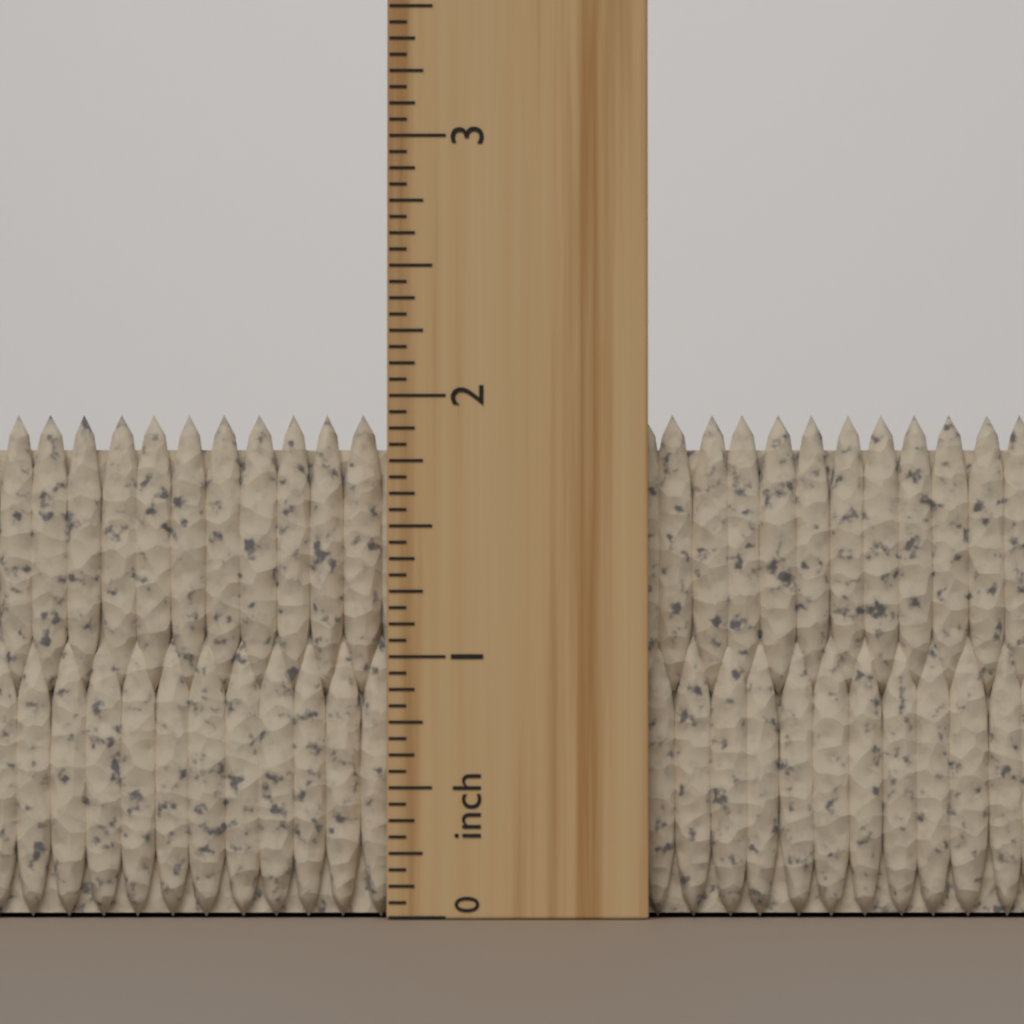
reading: 1.9375 inch
